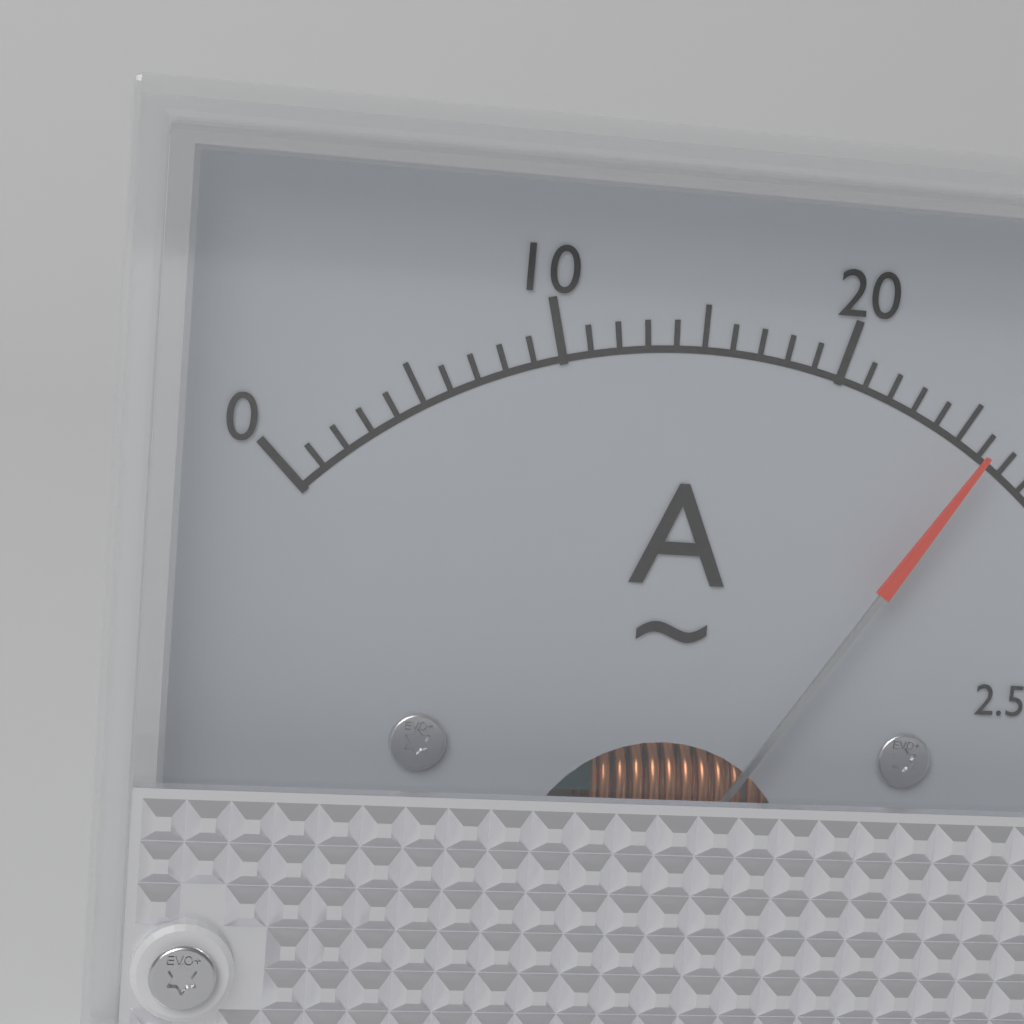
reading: 26 A
